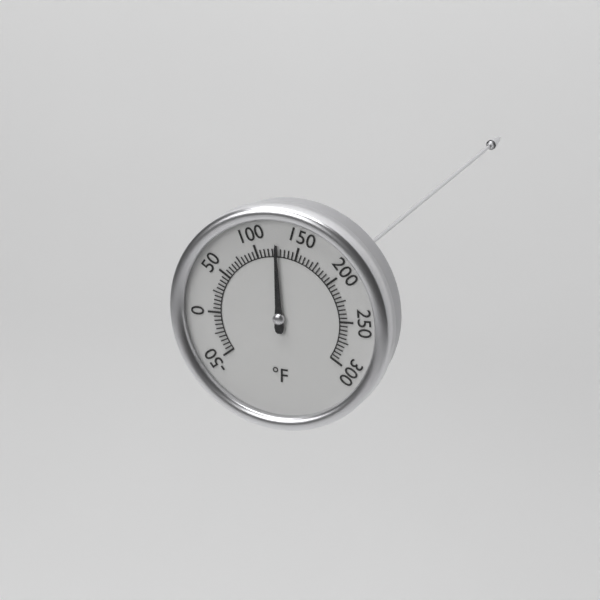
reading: 125 °F
